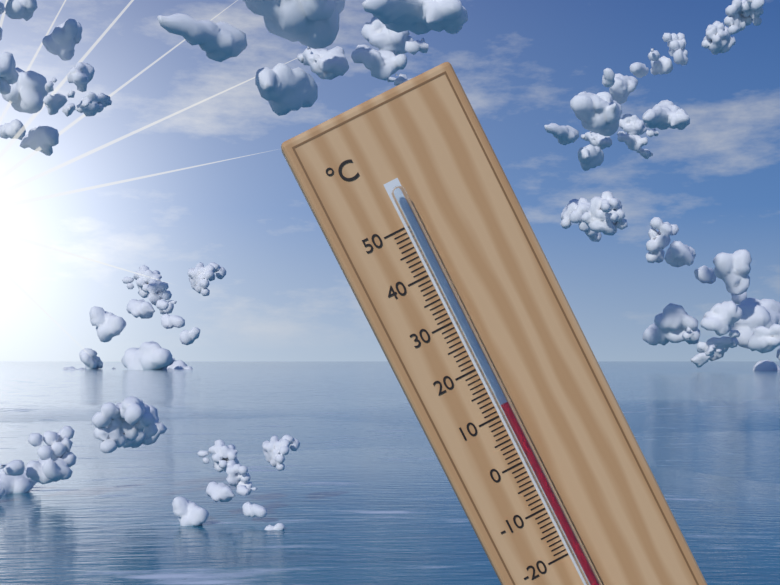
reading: 12 °C
